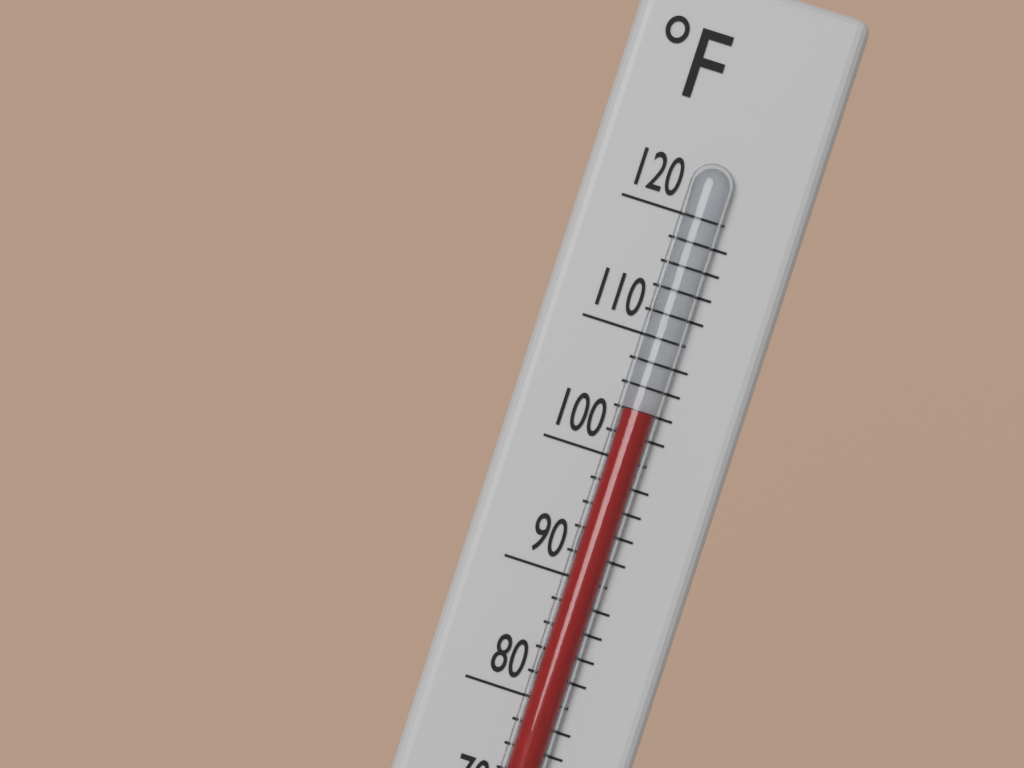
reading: 104 °F
